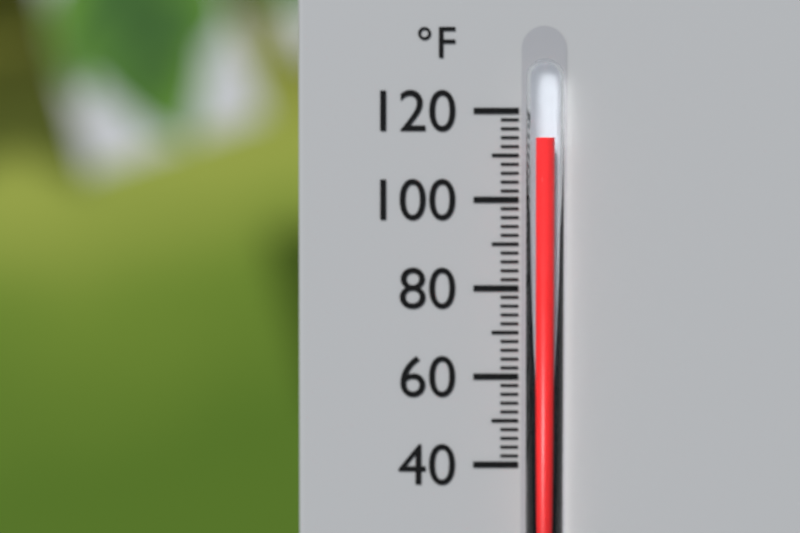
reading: 114 °F
